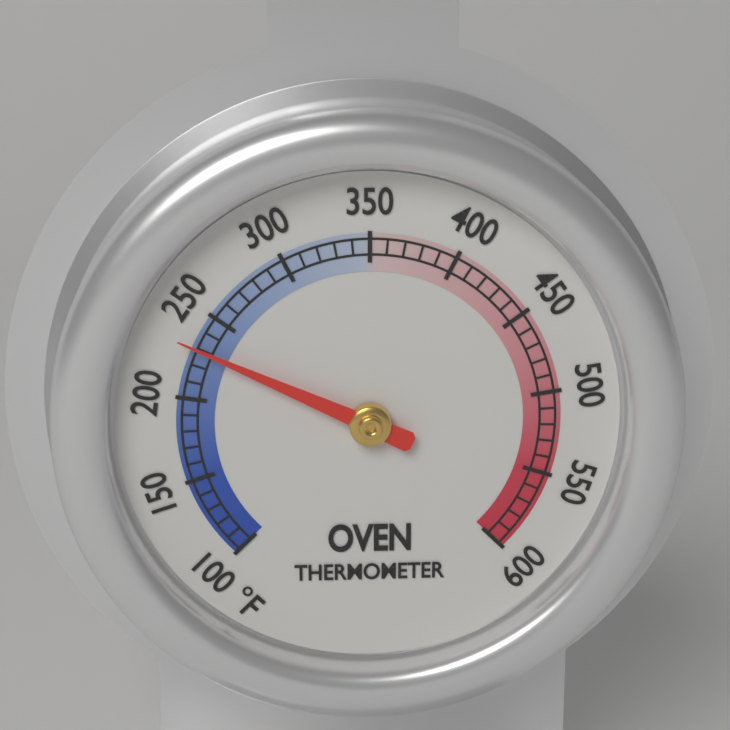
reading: 230 °F
